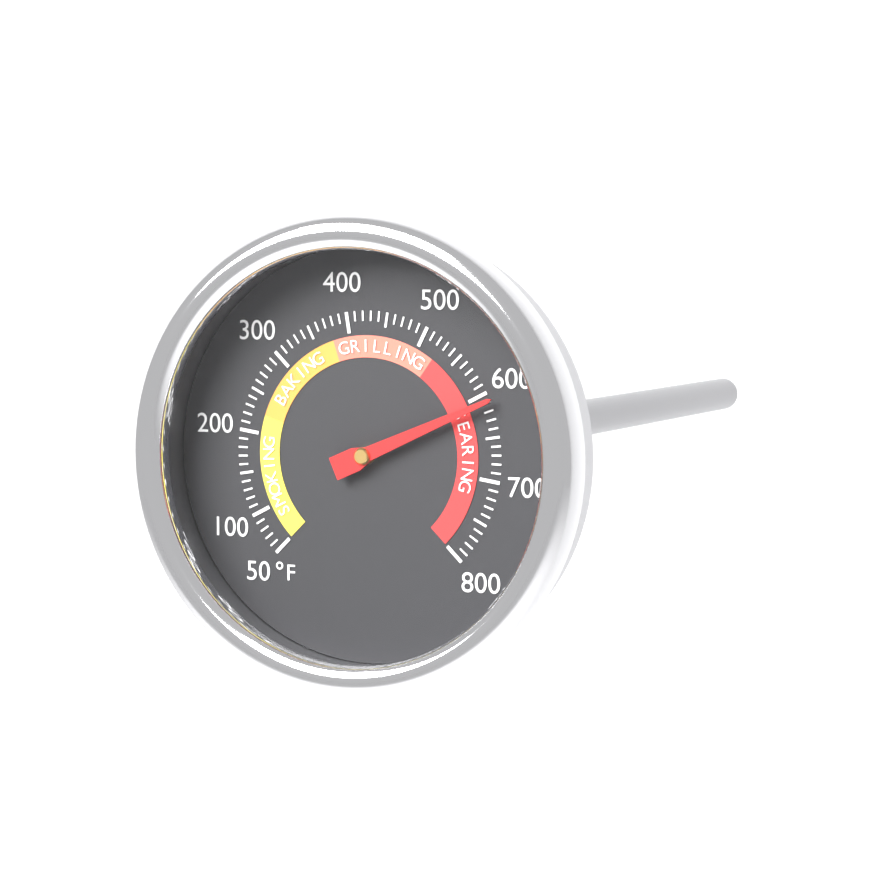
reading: 610 °F
